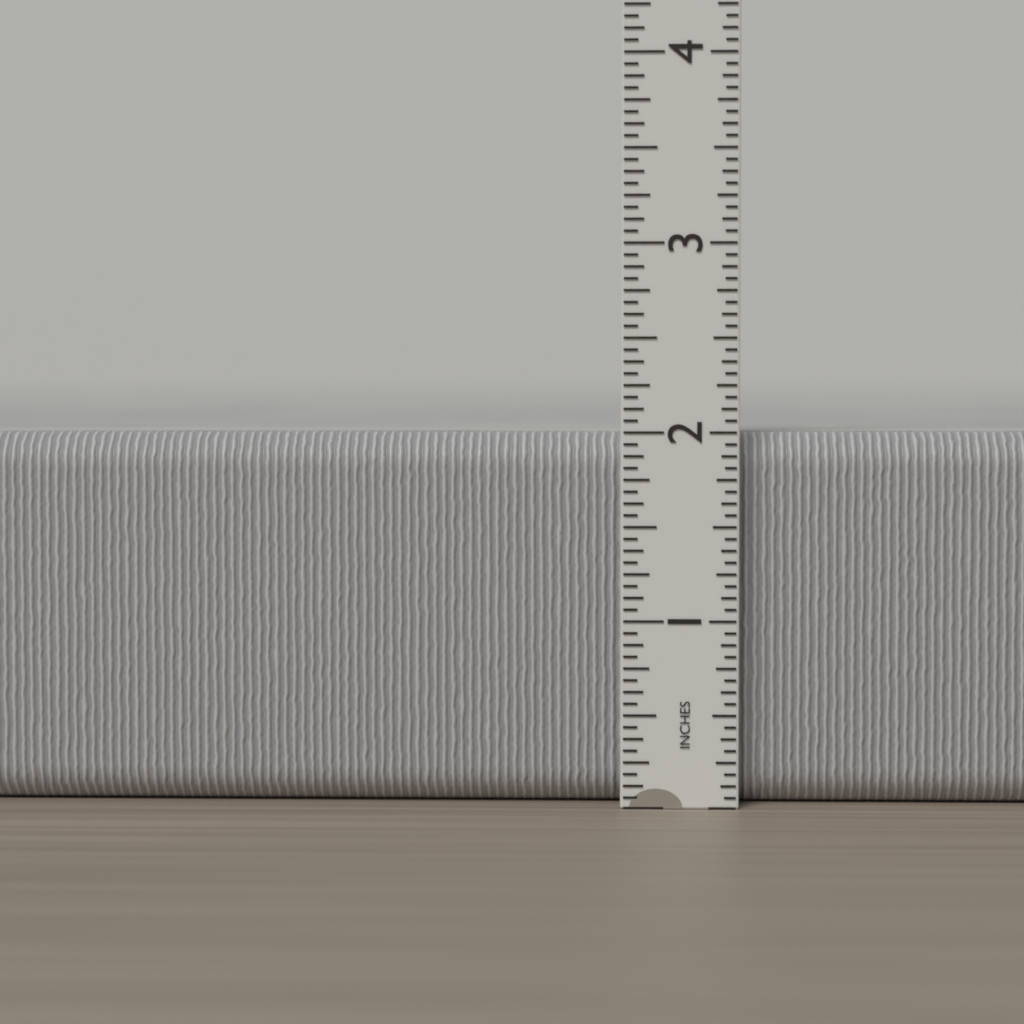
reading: 2.0000 in
